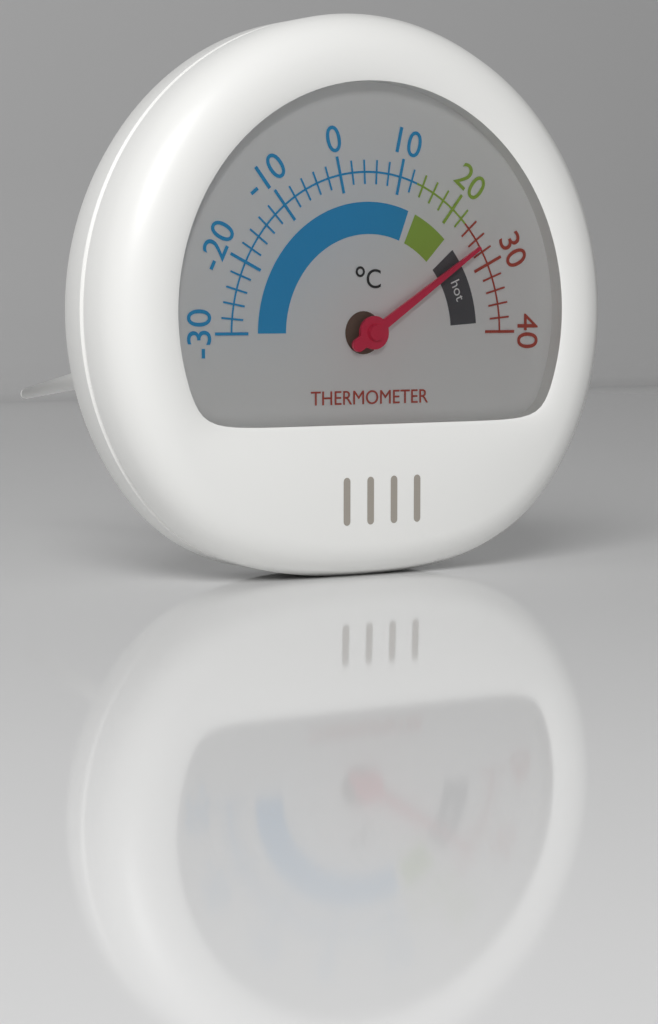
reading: 27 °C
